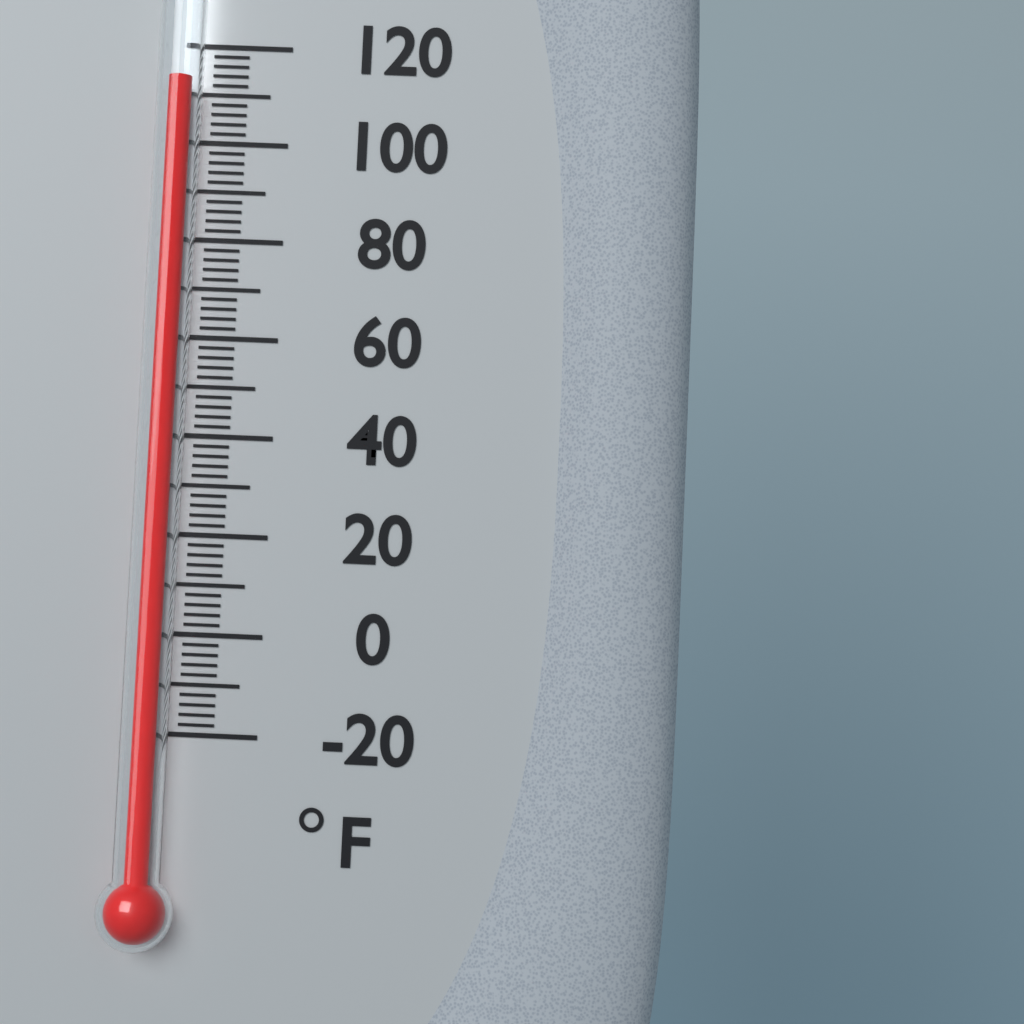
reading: 112 °F
